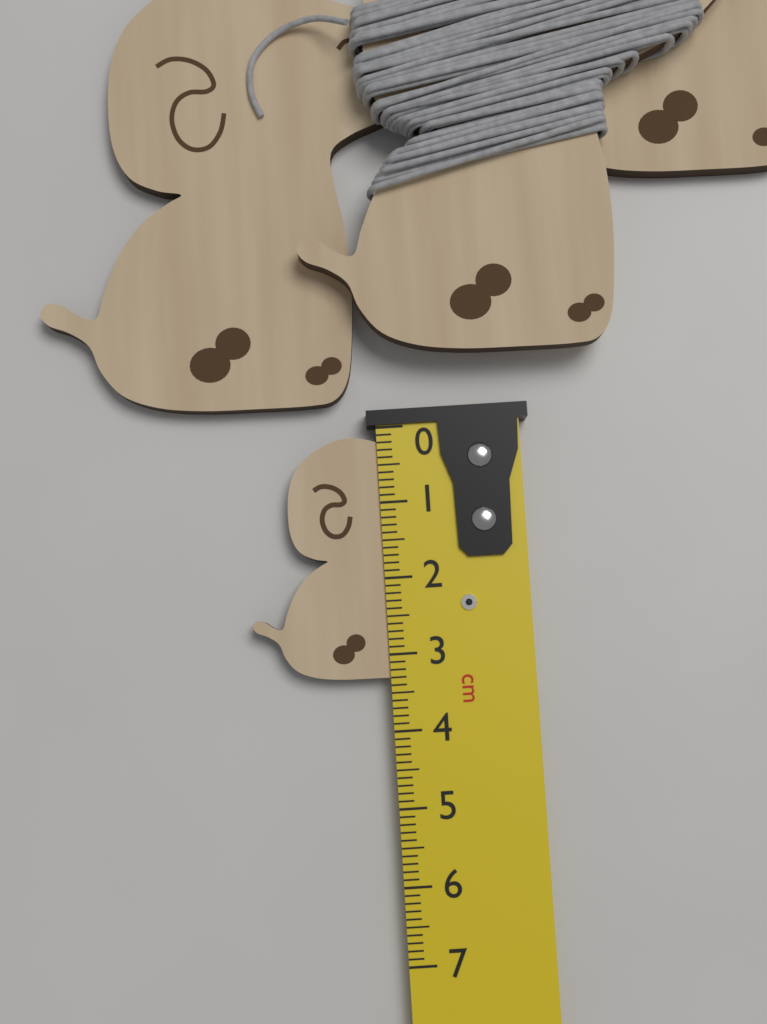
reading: 3.3 cm
